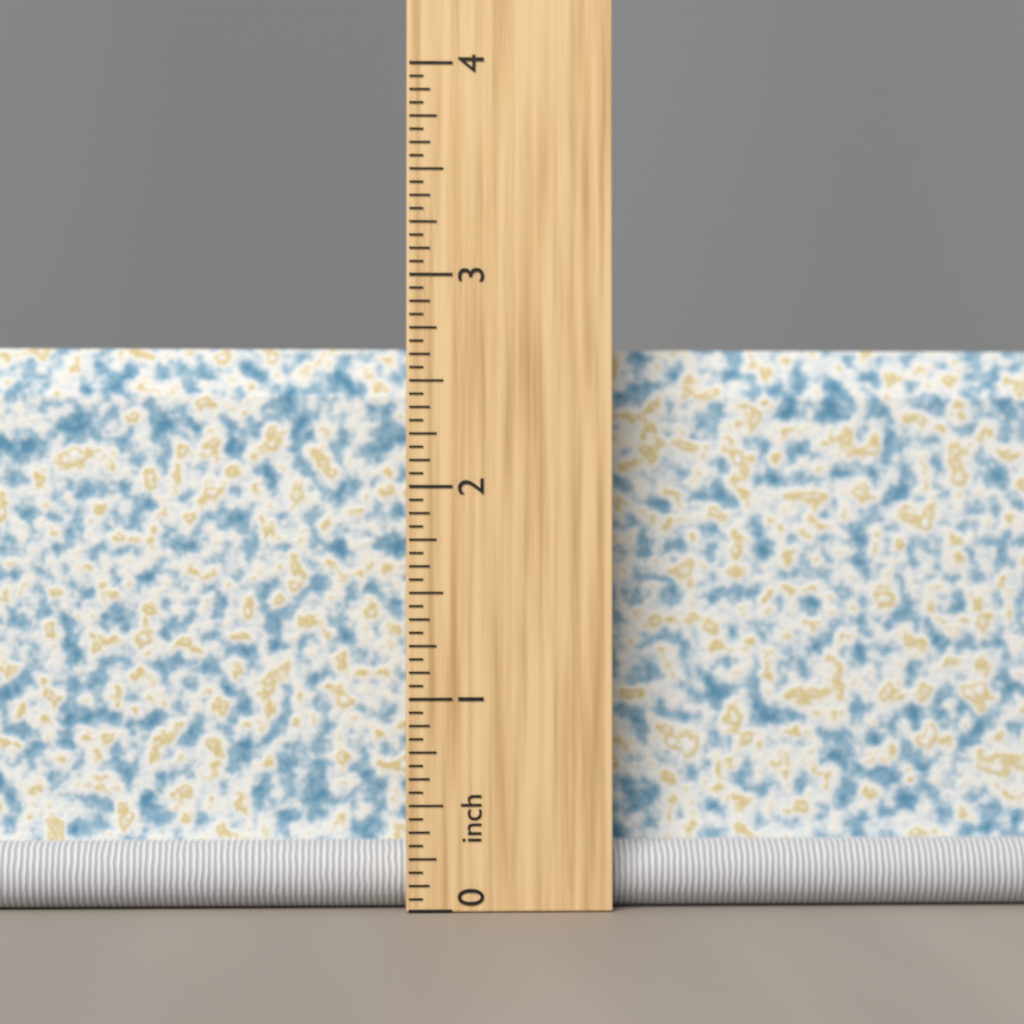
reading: 2.6875 inch
